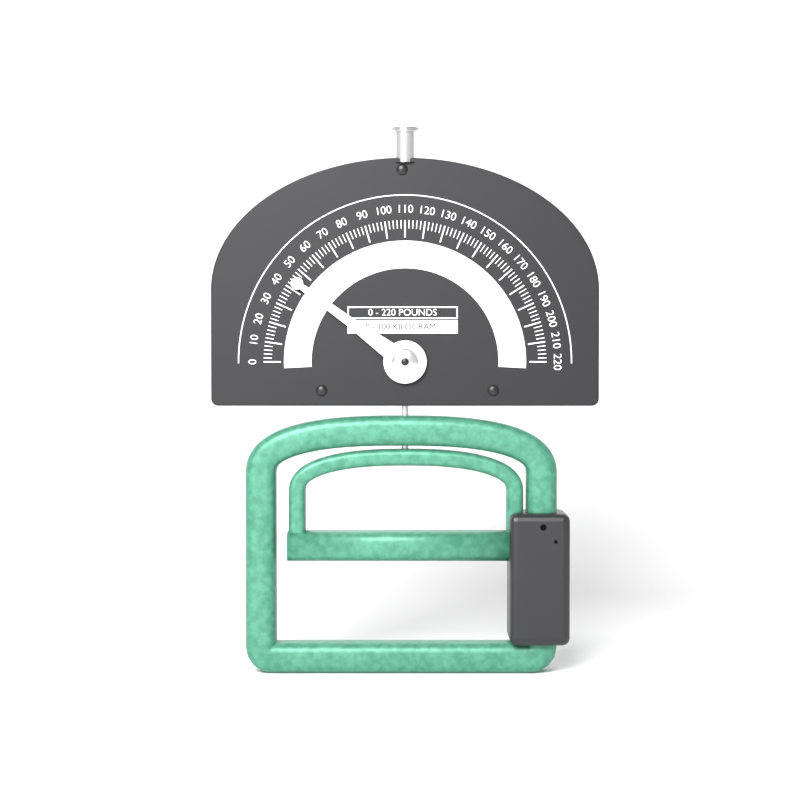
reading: 44 lb
